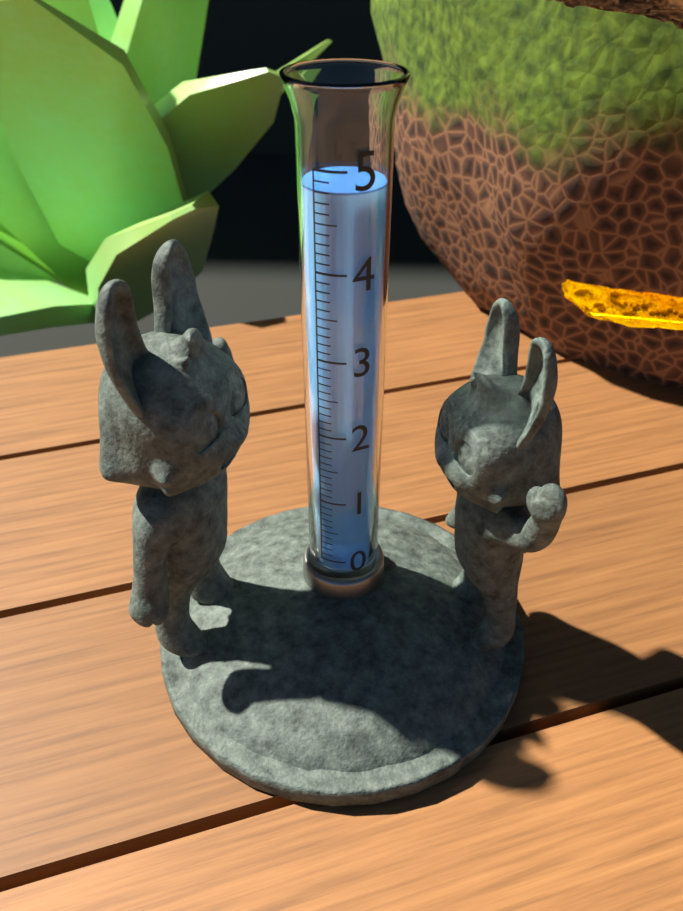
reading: 4.8 (no unit)
